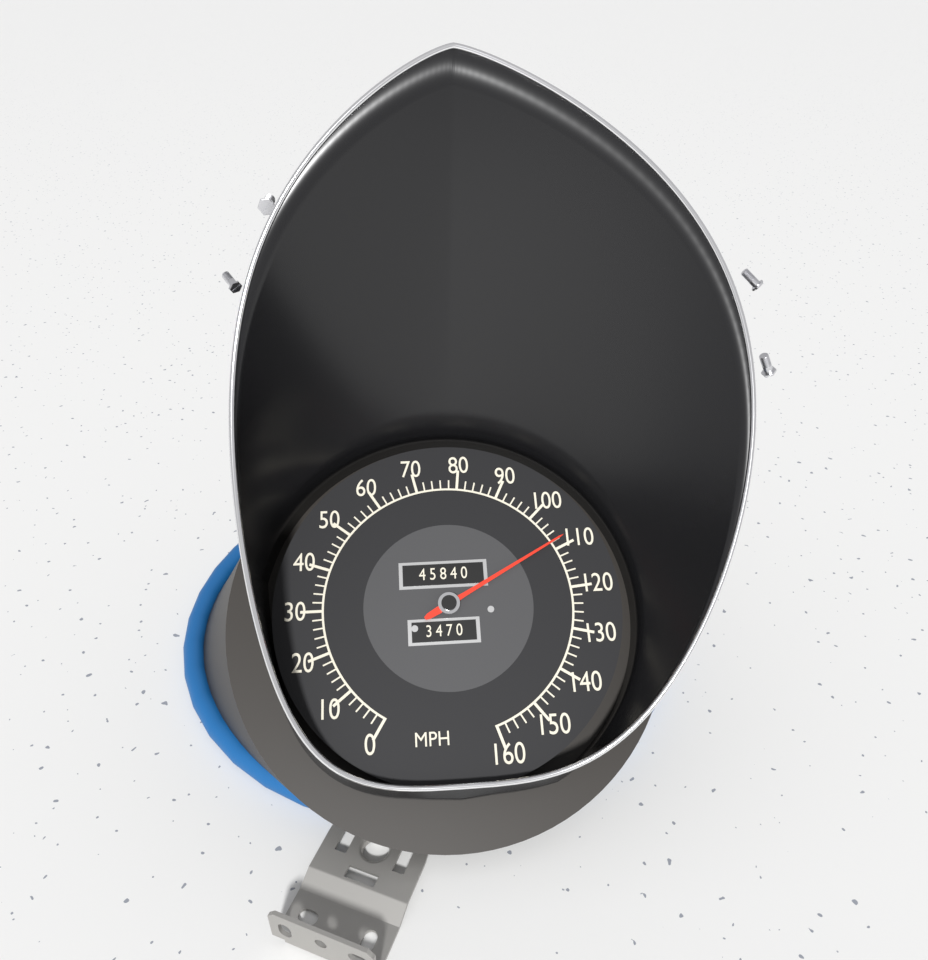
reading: 108 MPH
